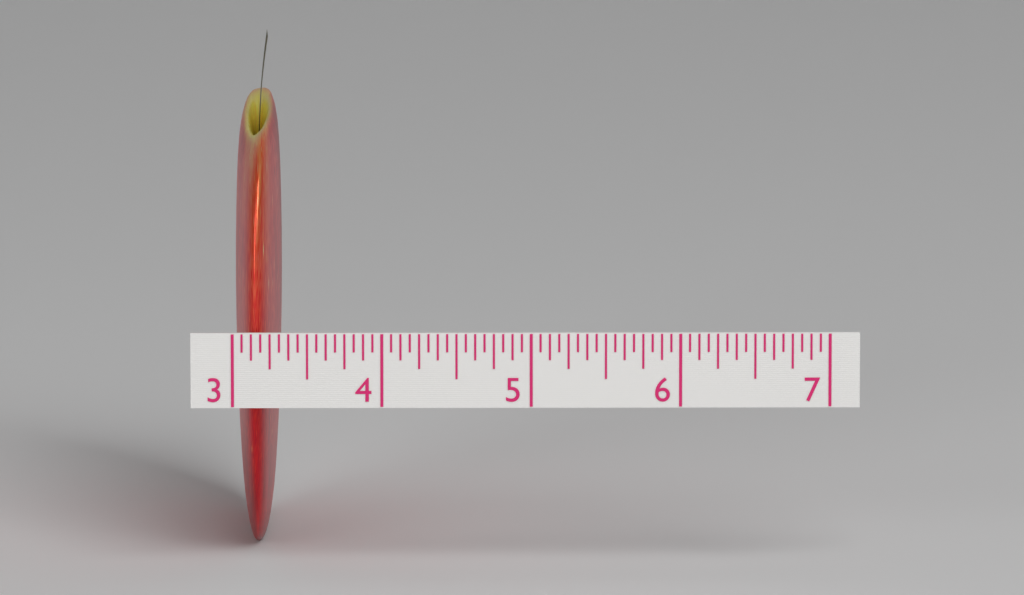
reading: 3.3125 (no unit)
